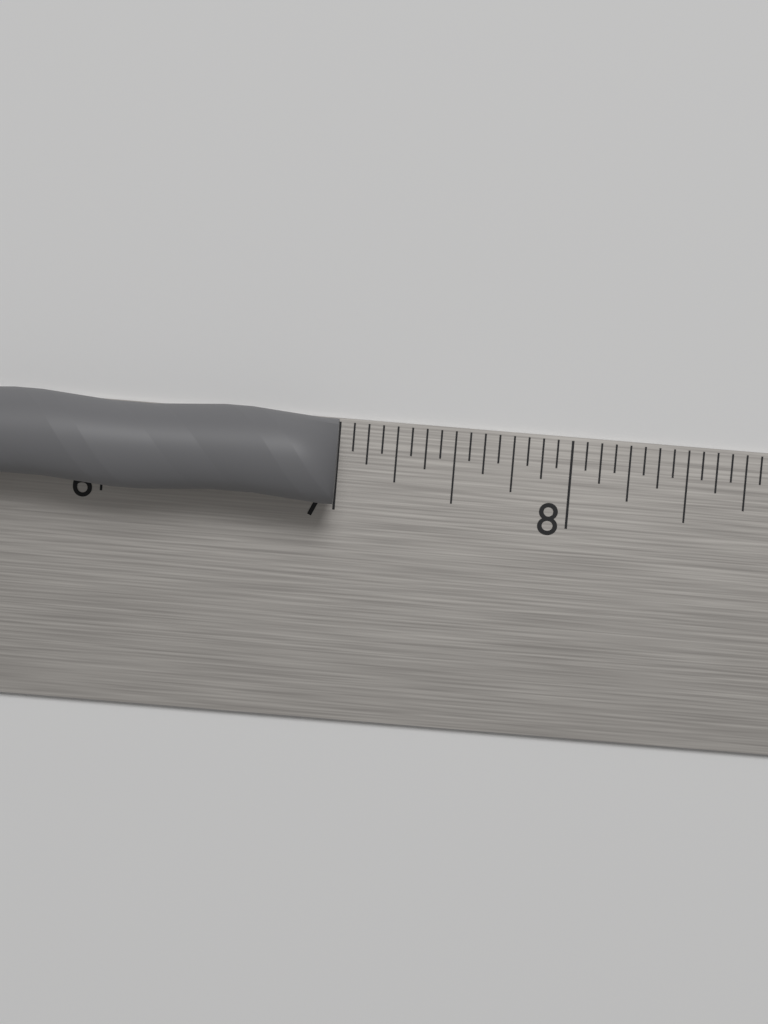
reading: 7.0000 in
